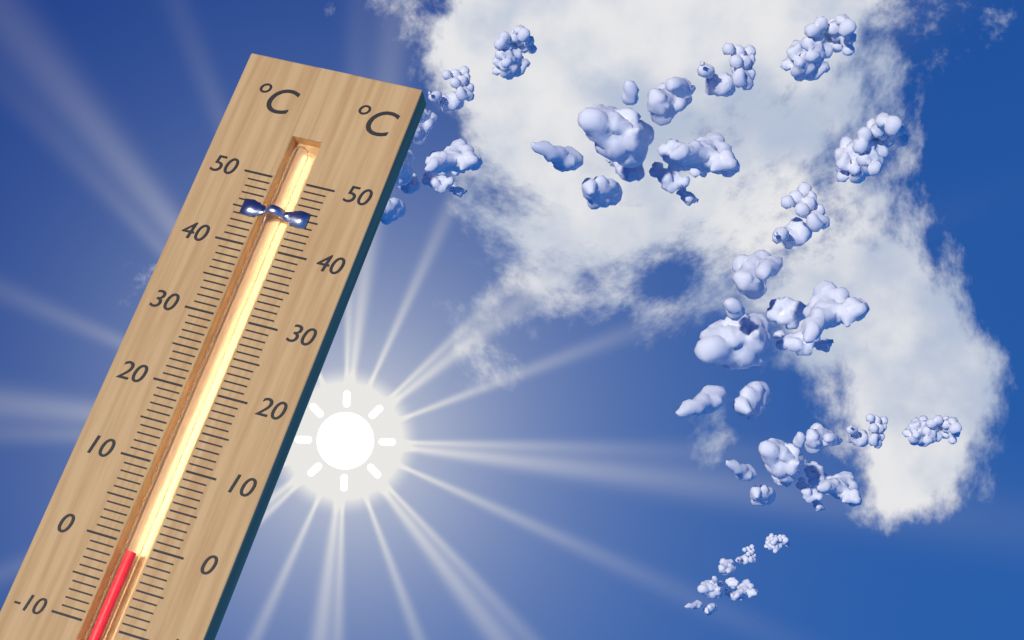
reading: -1 °C
